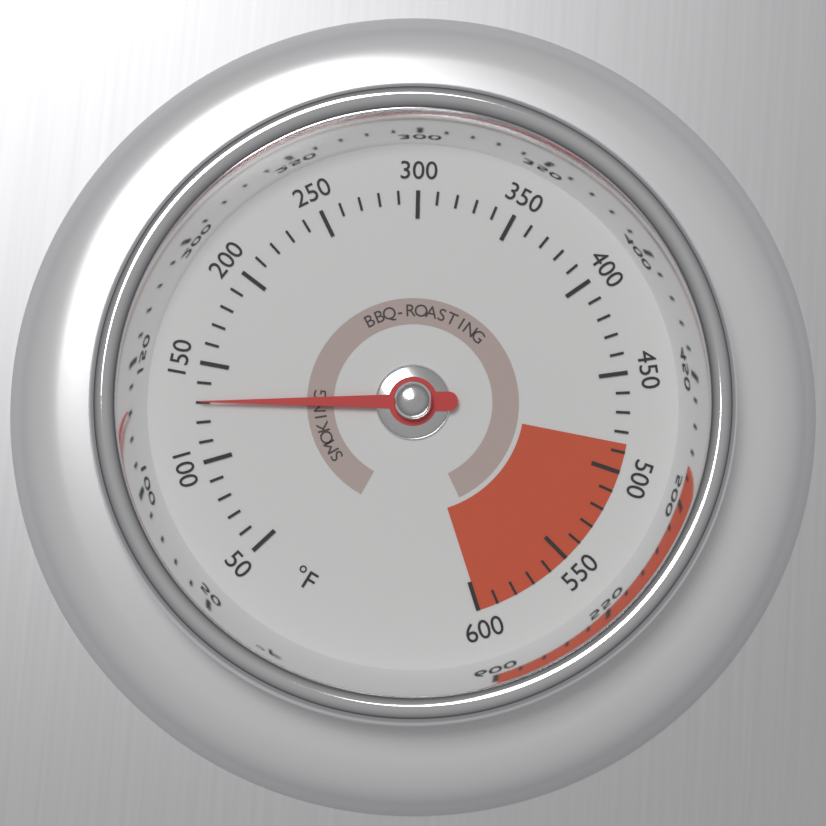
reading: 130 °F
